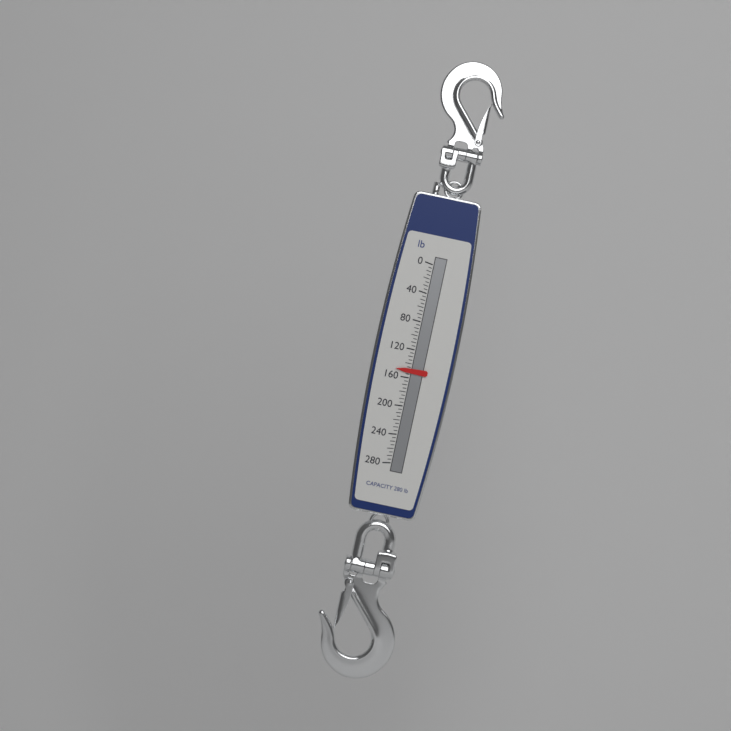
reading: 150 lb
